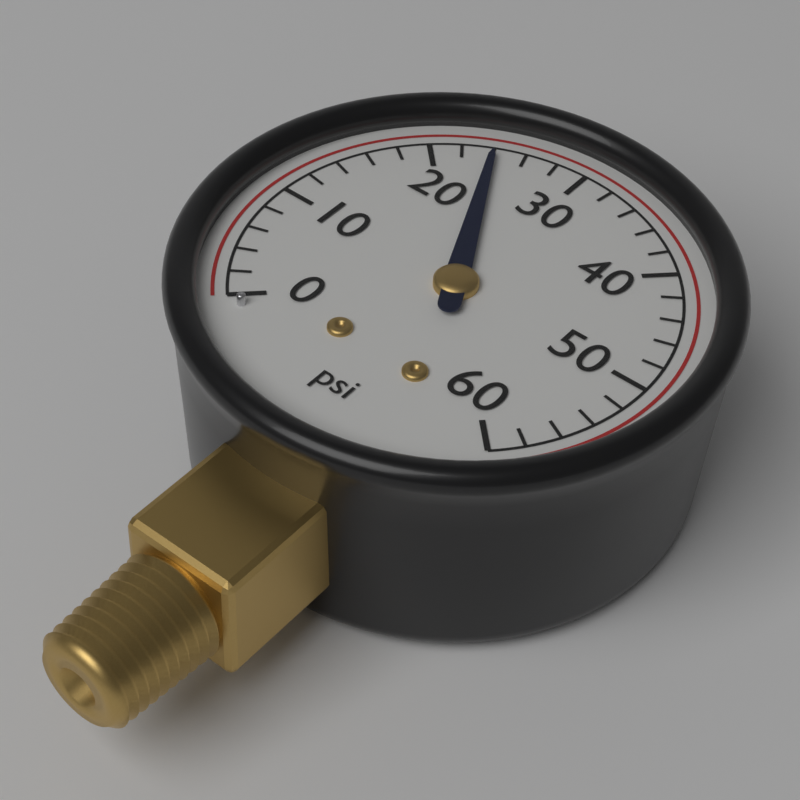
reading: 24 psi
